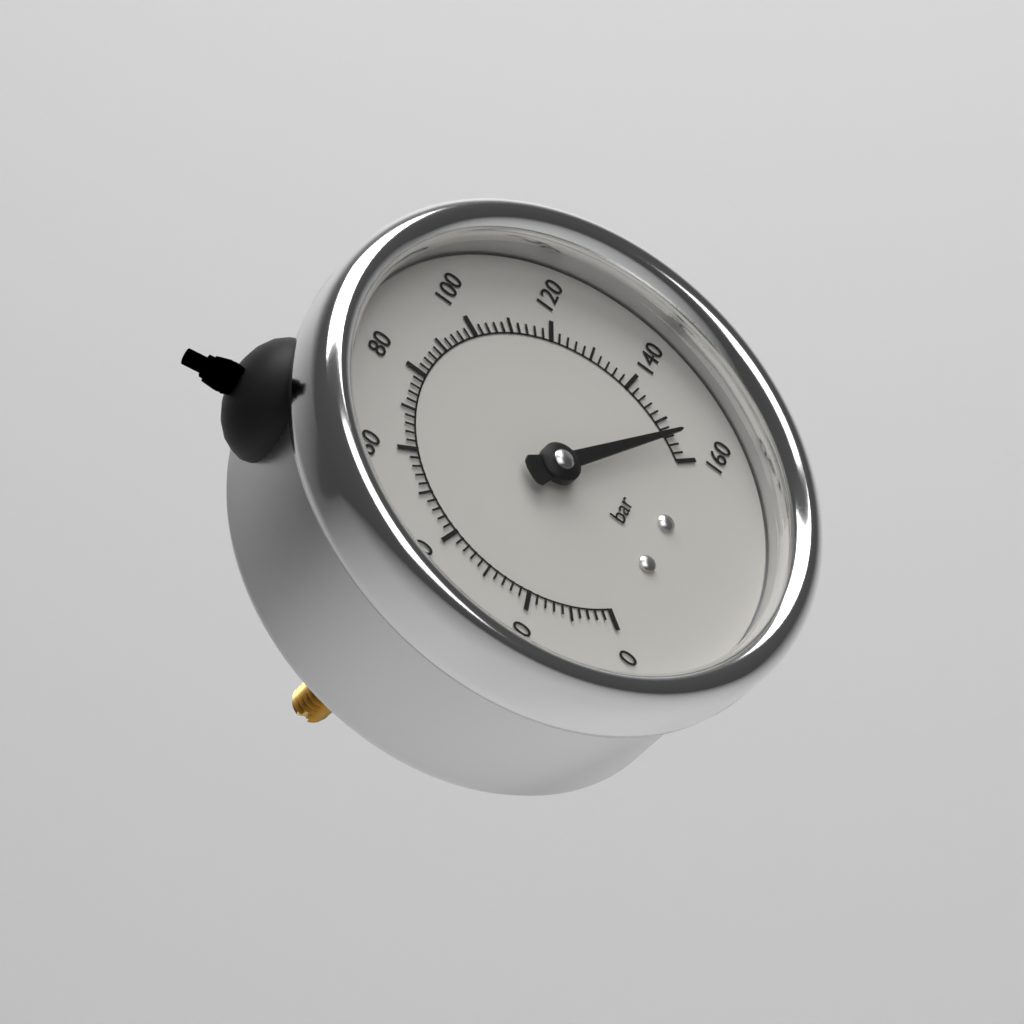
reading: 154 bar
